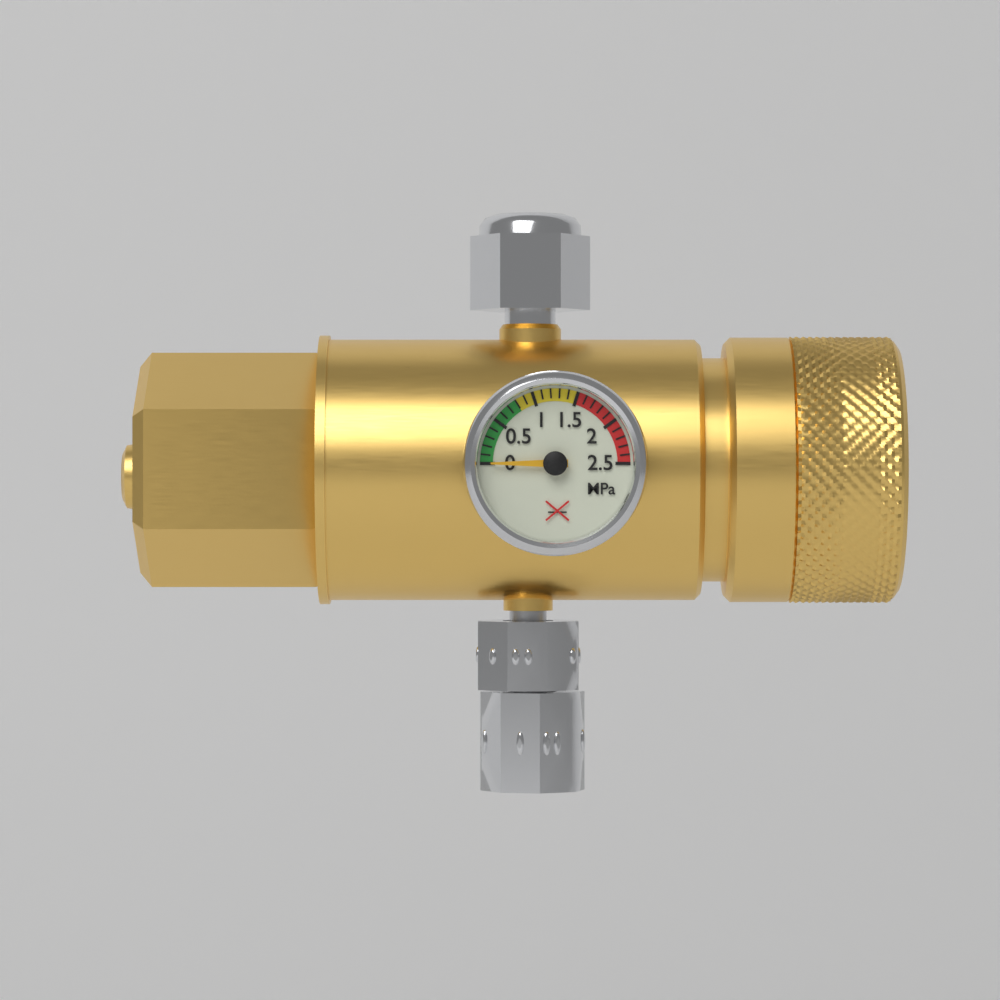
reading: 0.0 MPa
